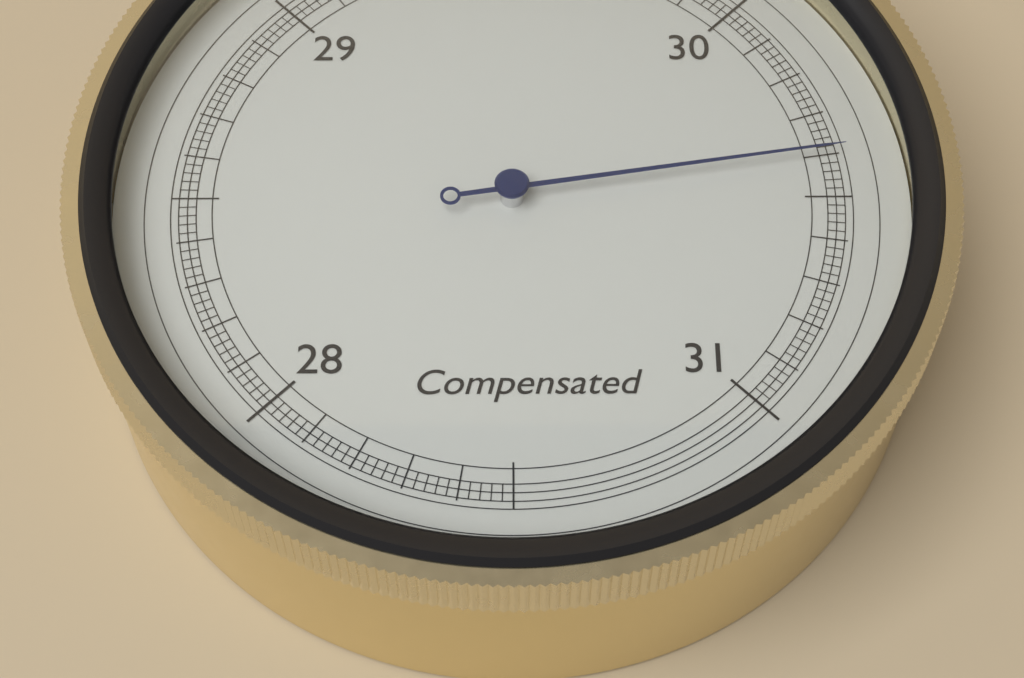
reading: 30.40 inHg
